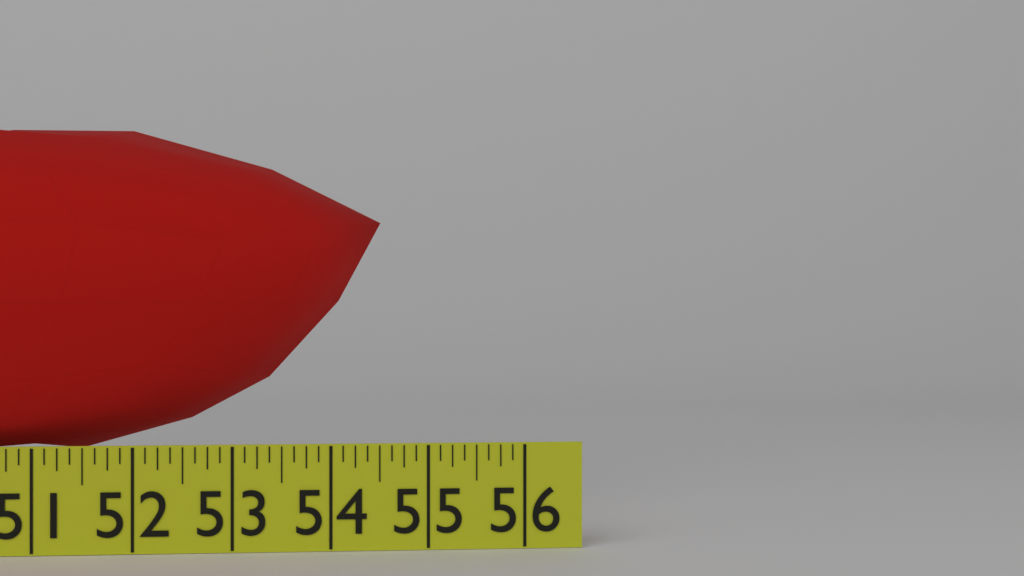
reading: 54.500 in
